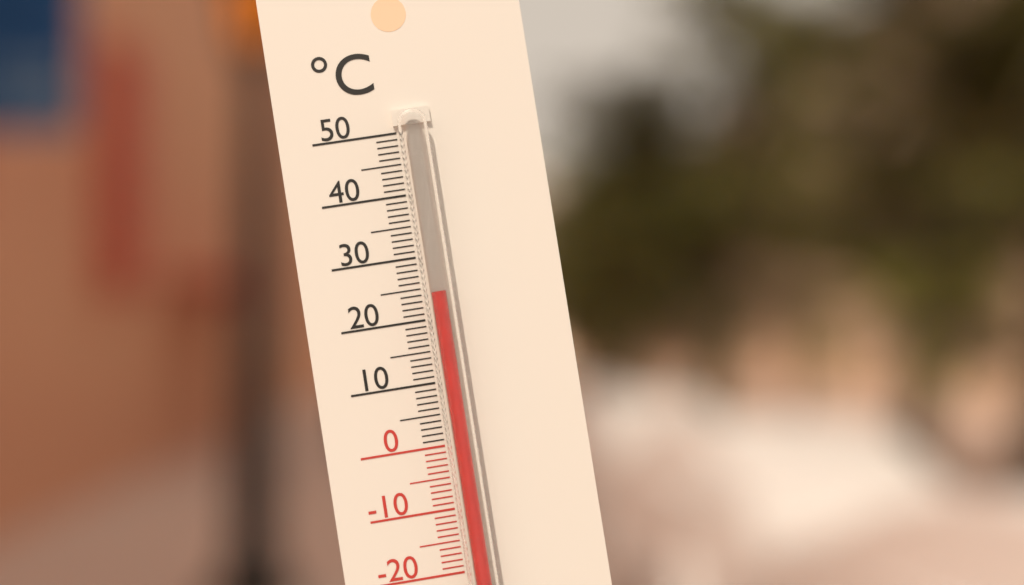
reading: 24 °C
